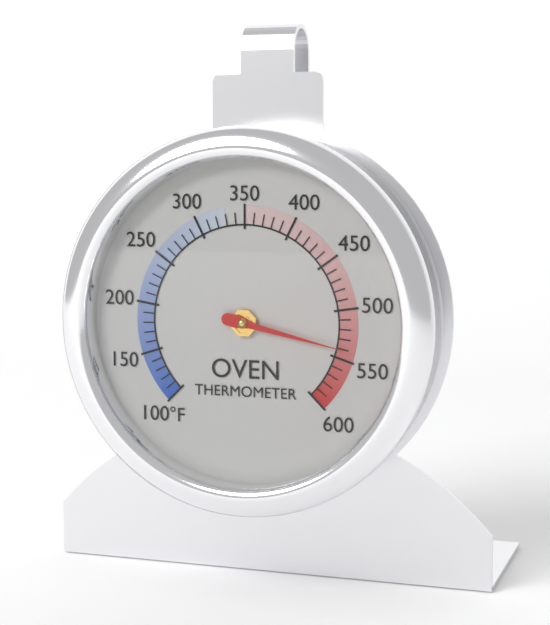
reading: 540 °F
